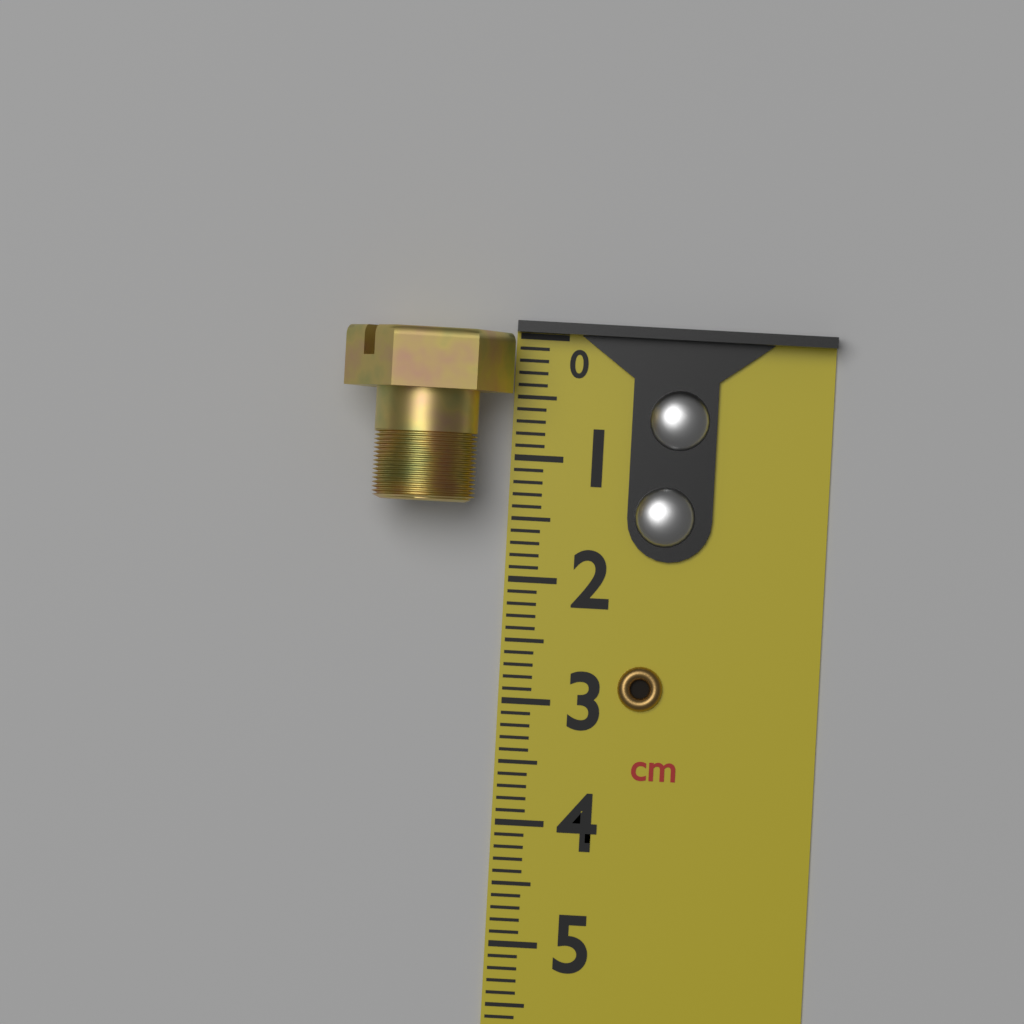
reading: 1.4 cm
